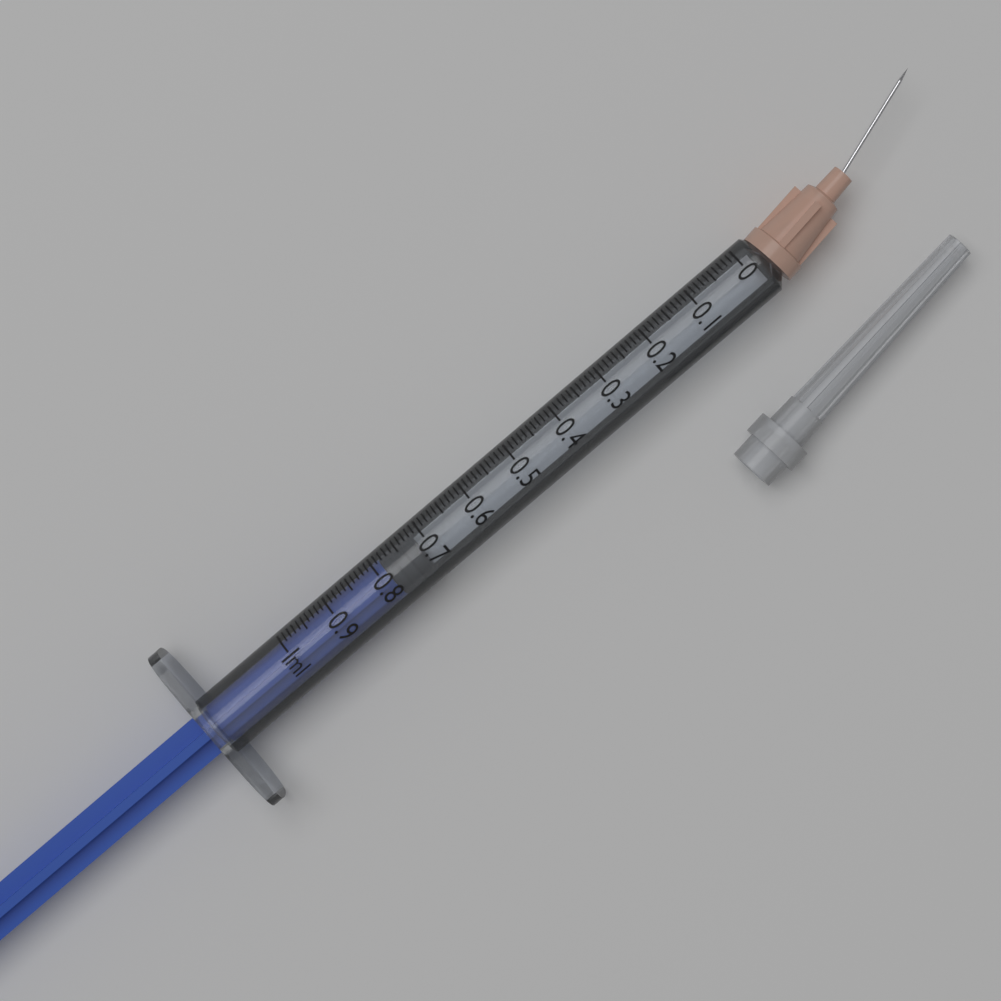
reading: 0.72 ml
